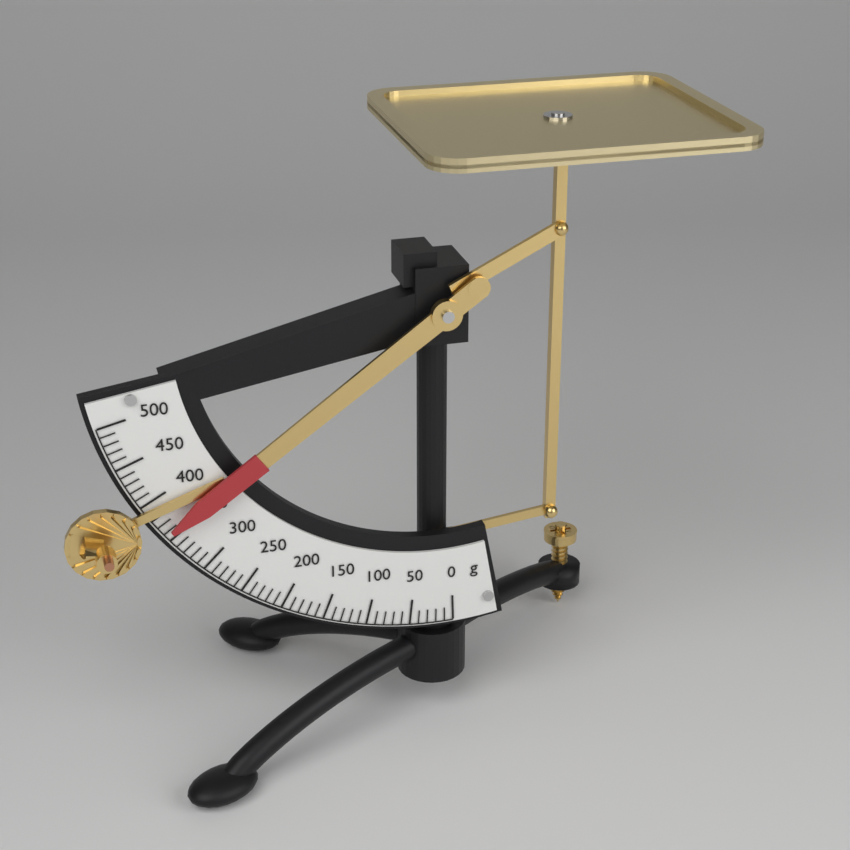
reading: 360 g
